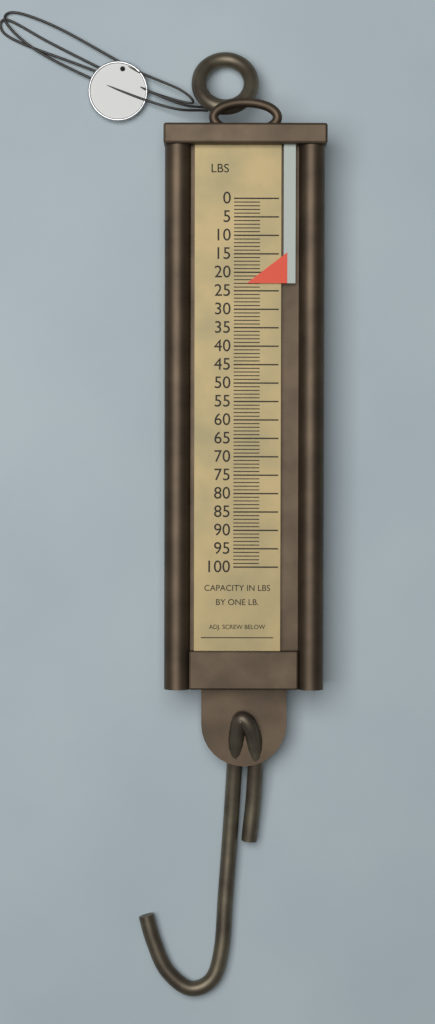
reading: 23 lb
